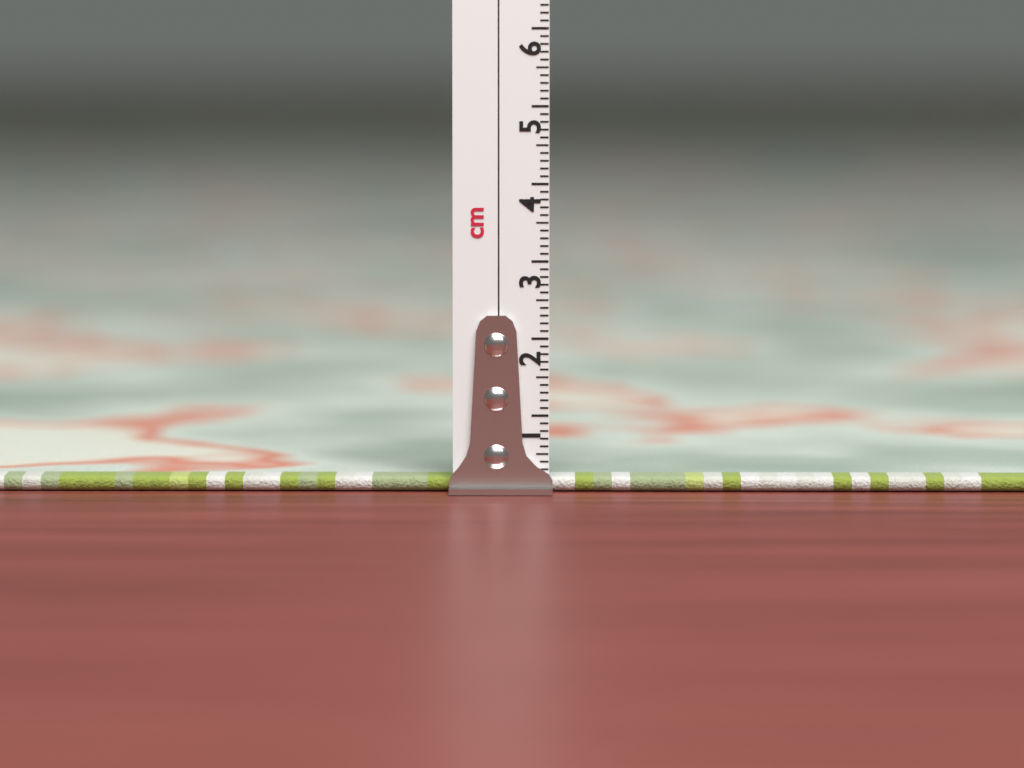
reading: 0.2 cm
